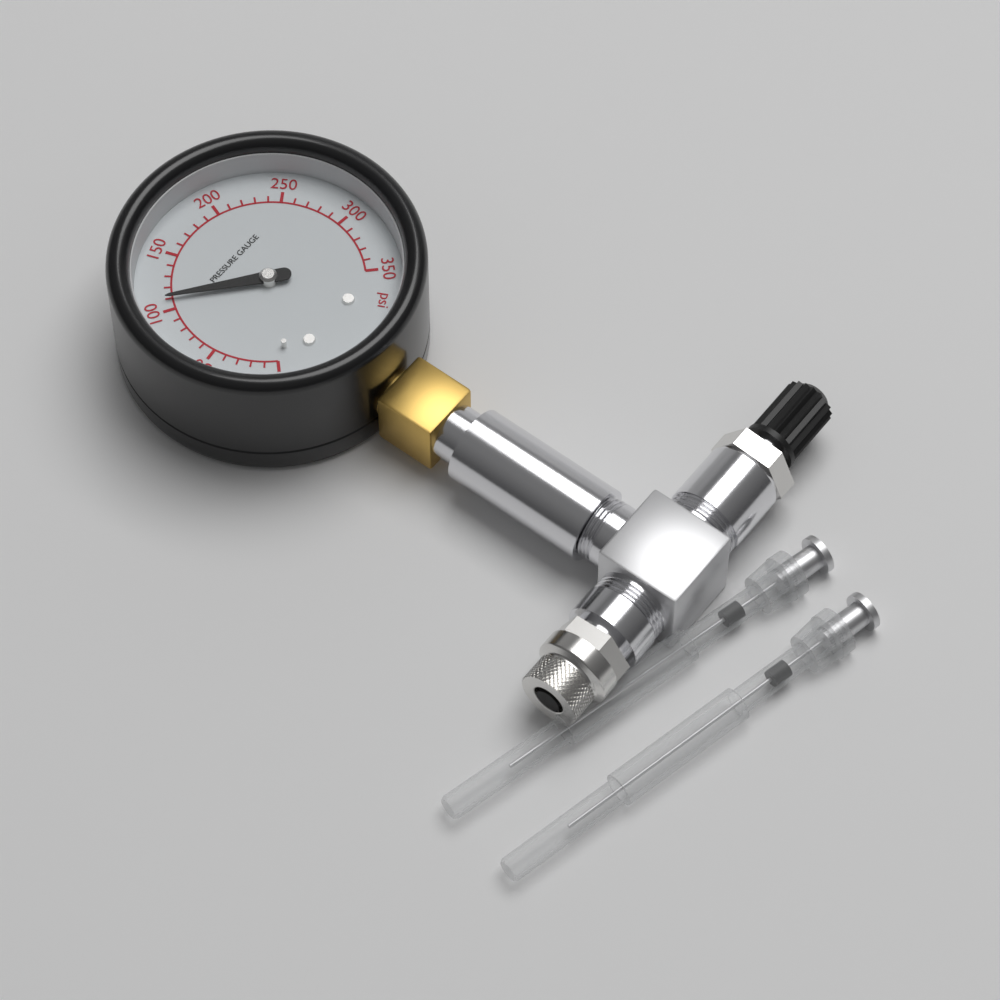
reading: 110 psi
